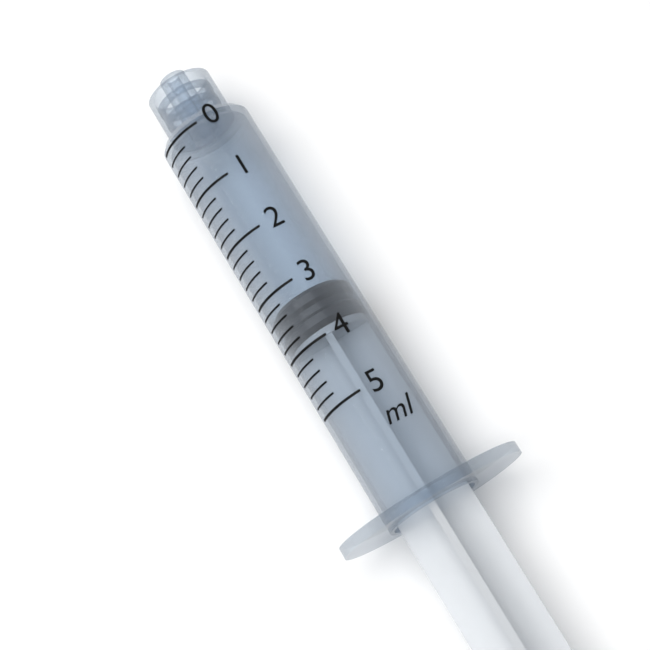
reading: 3.2 ml
